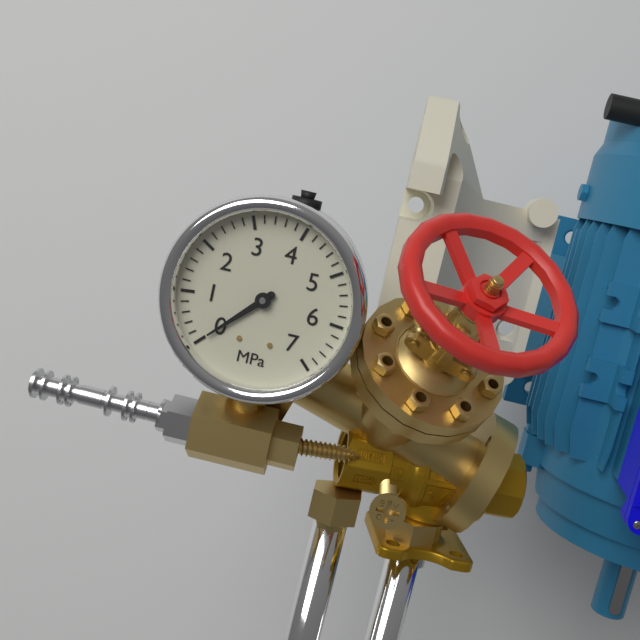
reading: 0.0 MPa
